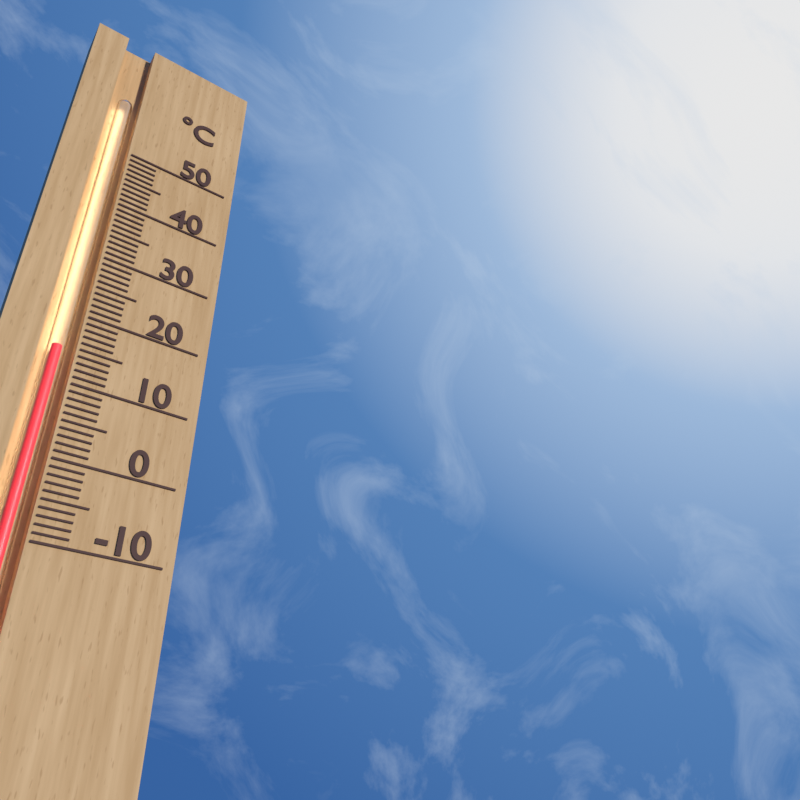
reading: 15 °C
